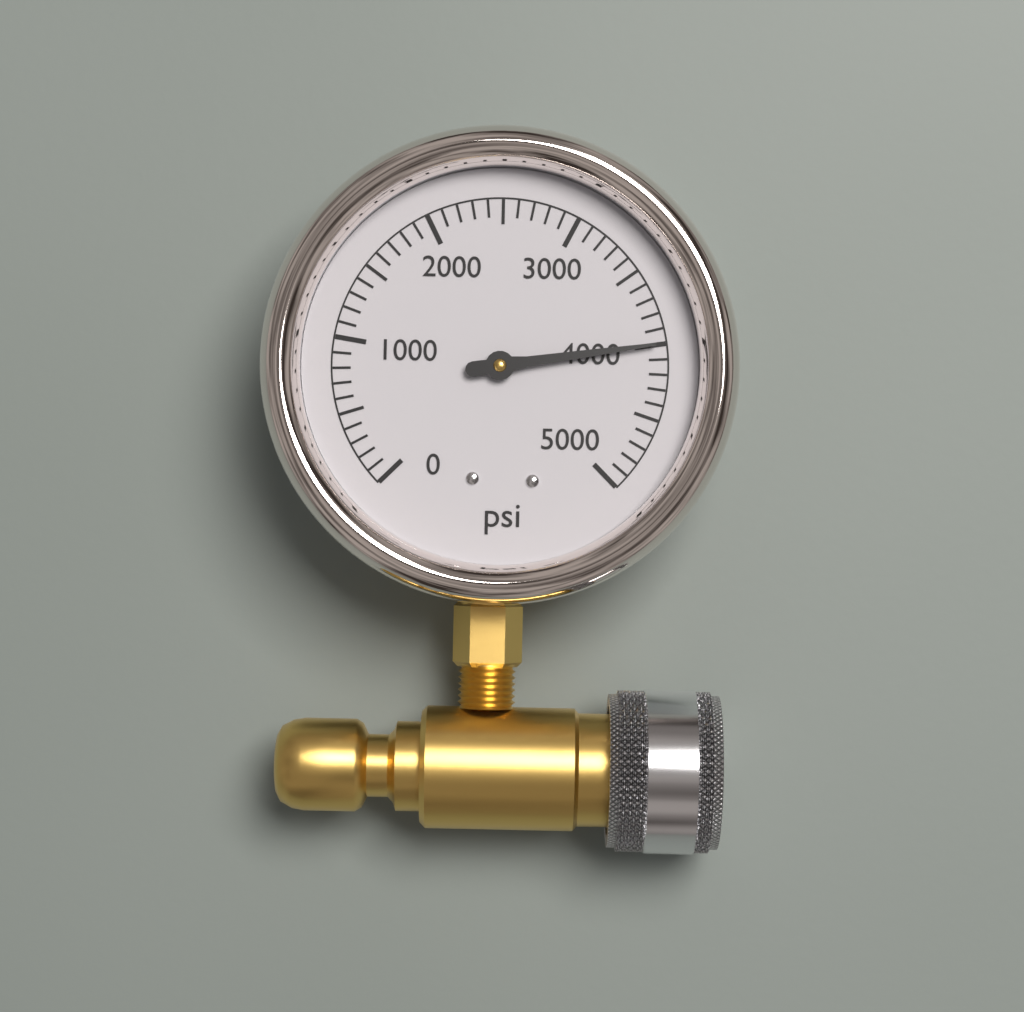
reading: 4000 psi
